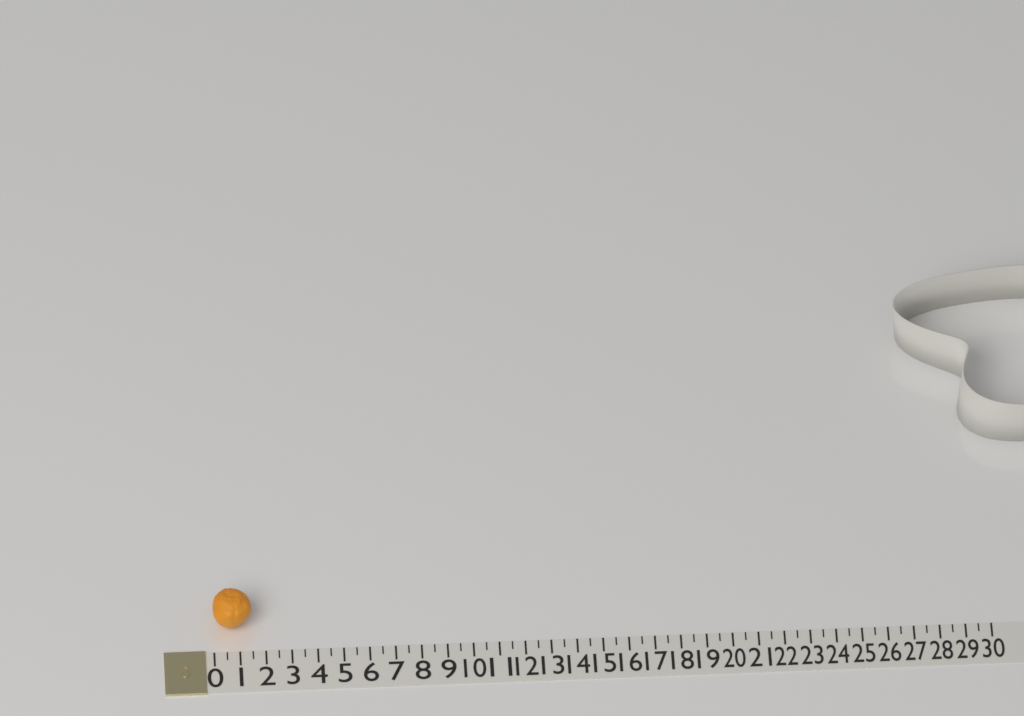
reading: 1.5 (no unit)
